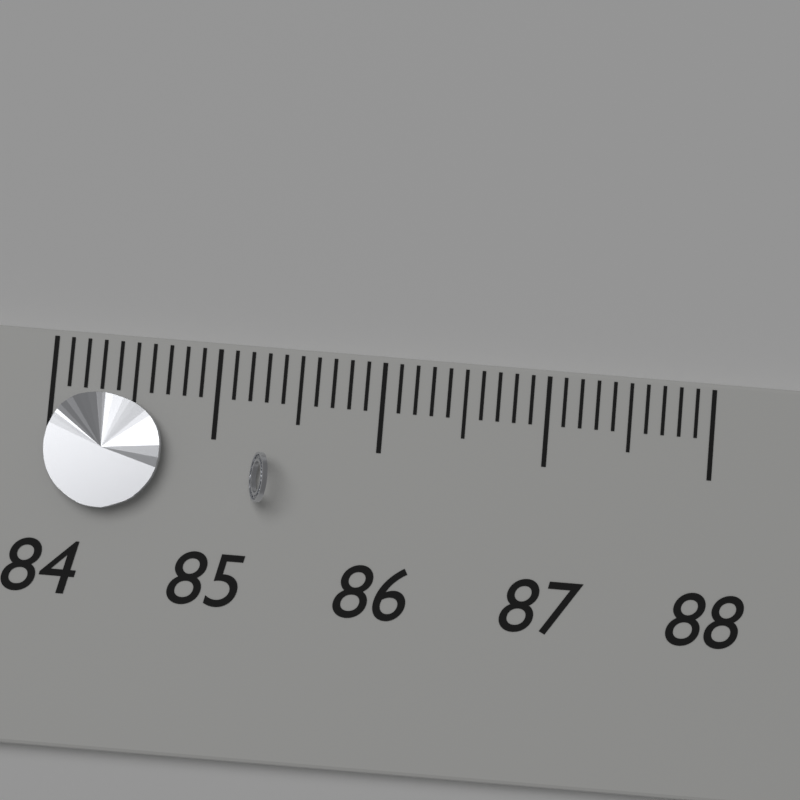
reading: 84.7 (no unit)
